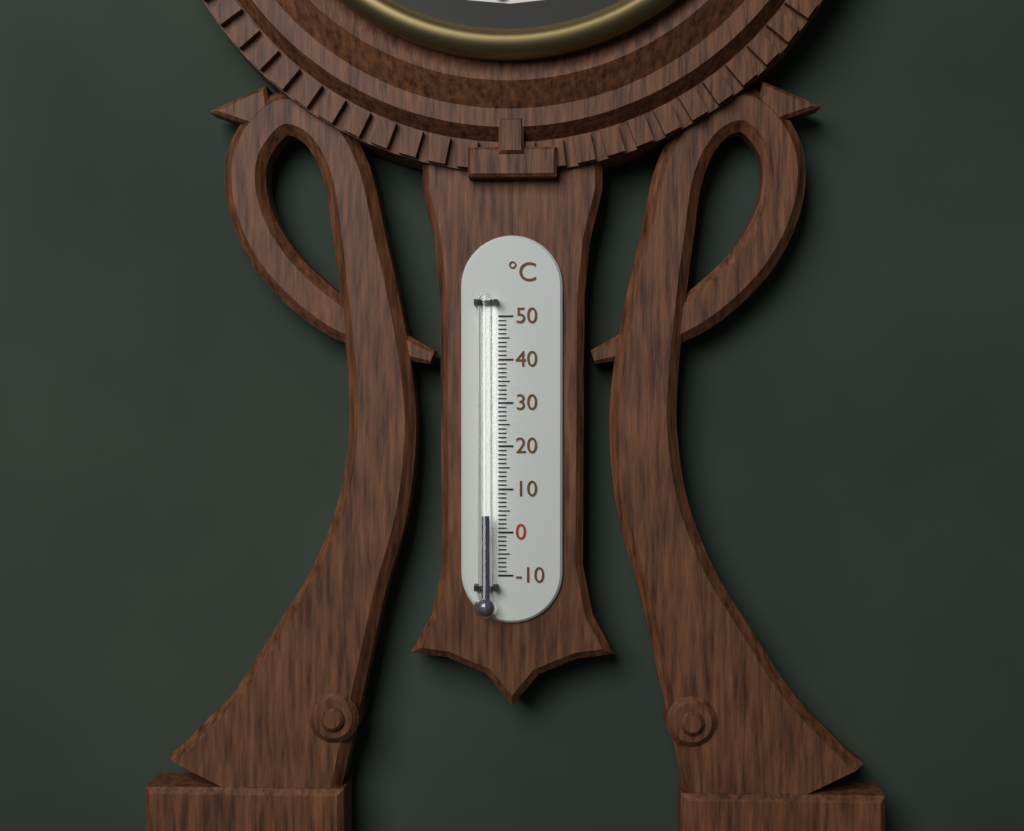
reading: 4 °C
